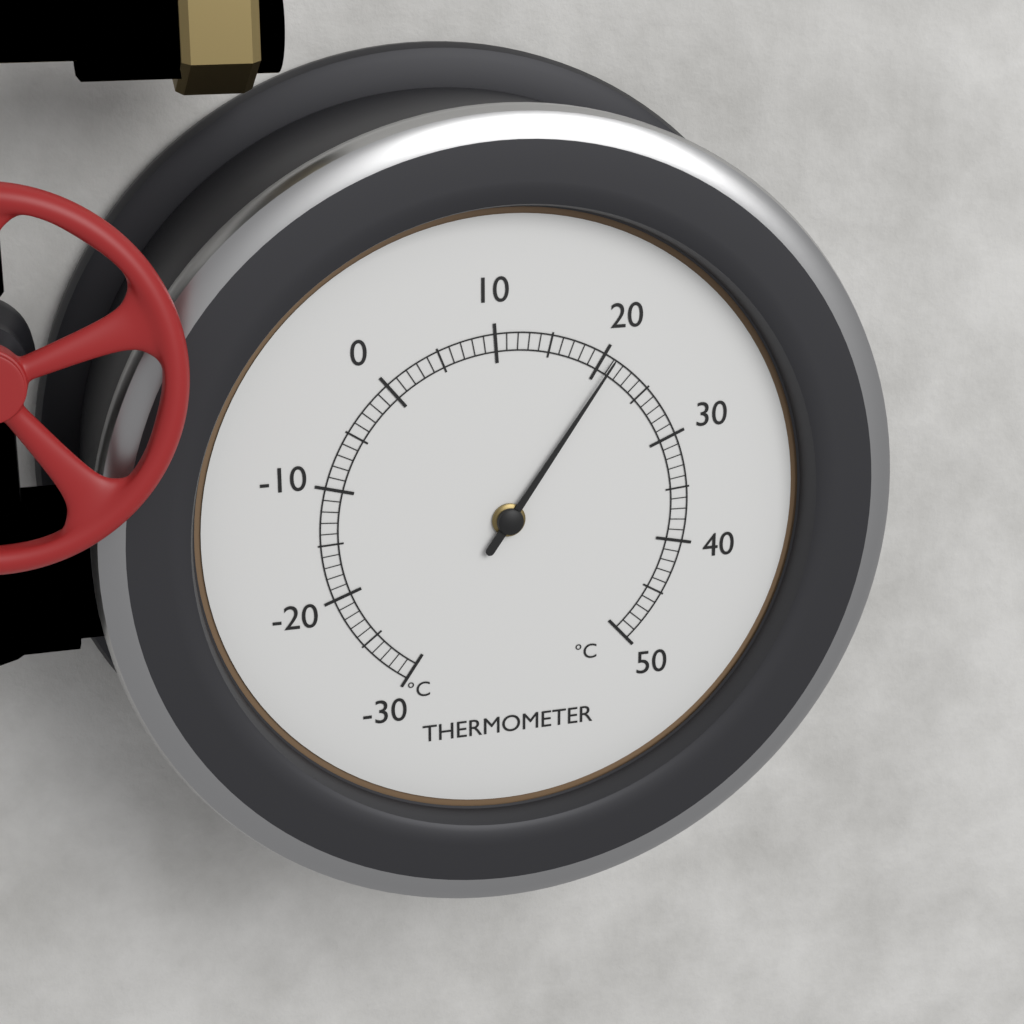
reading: 21 °C
